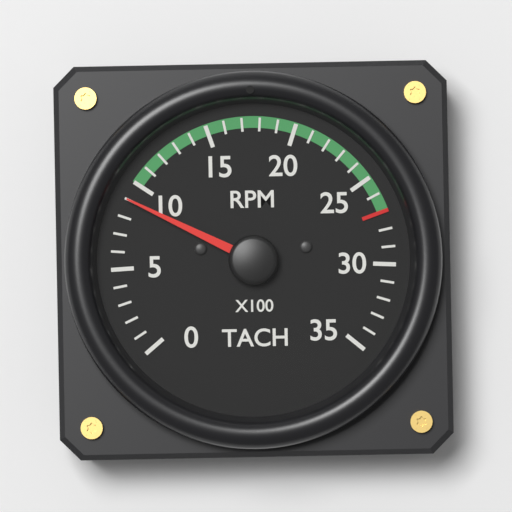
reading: 900 RPM
